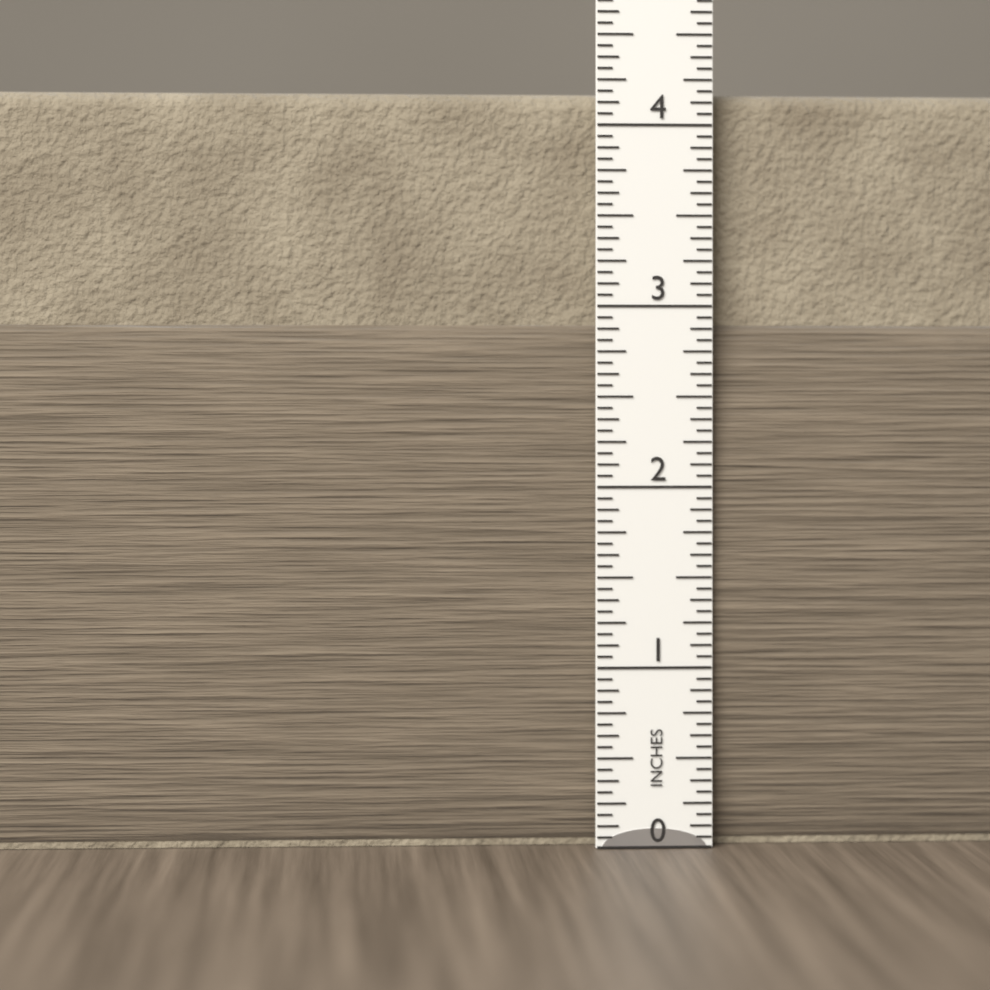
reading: 4.1875 in
